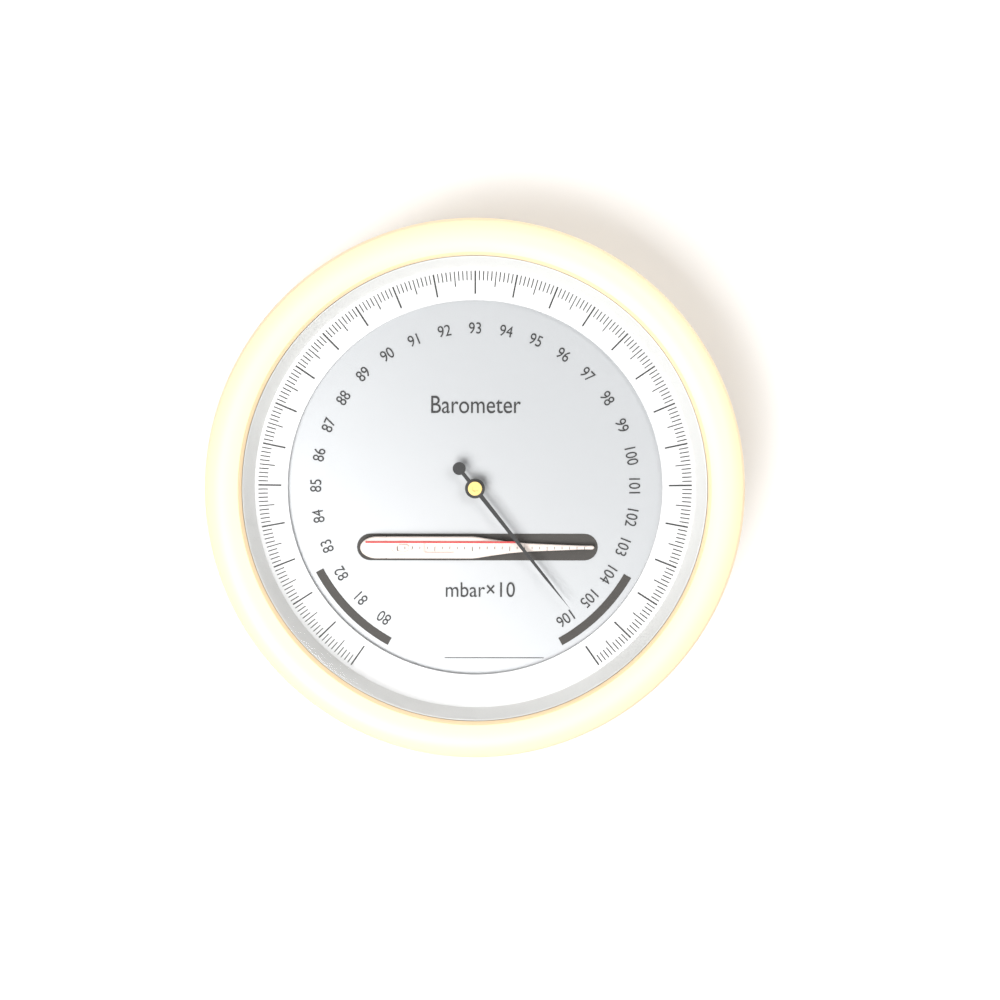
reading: 105.7 mbar×10
